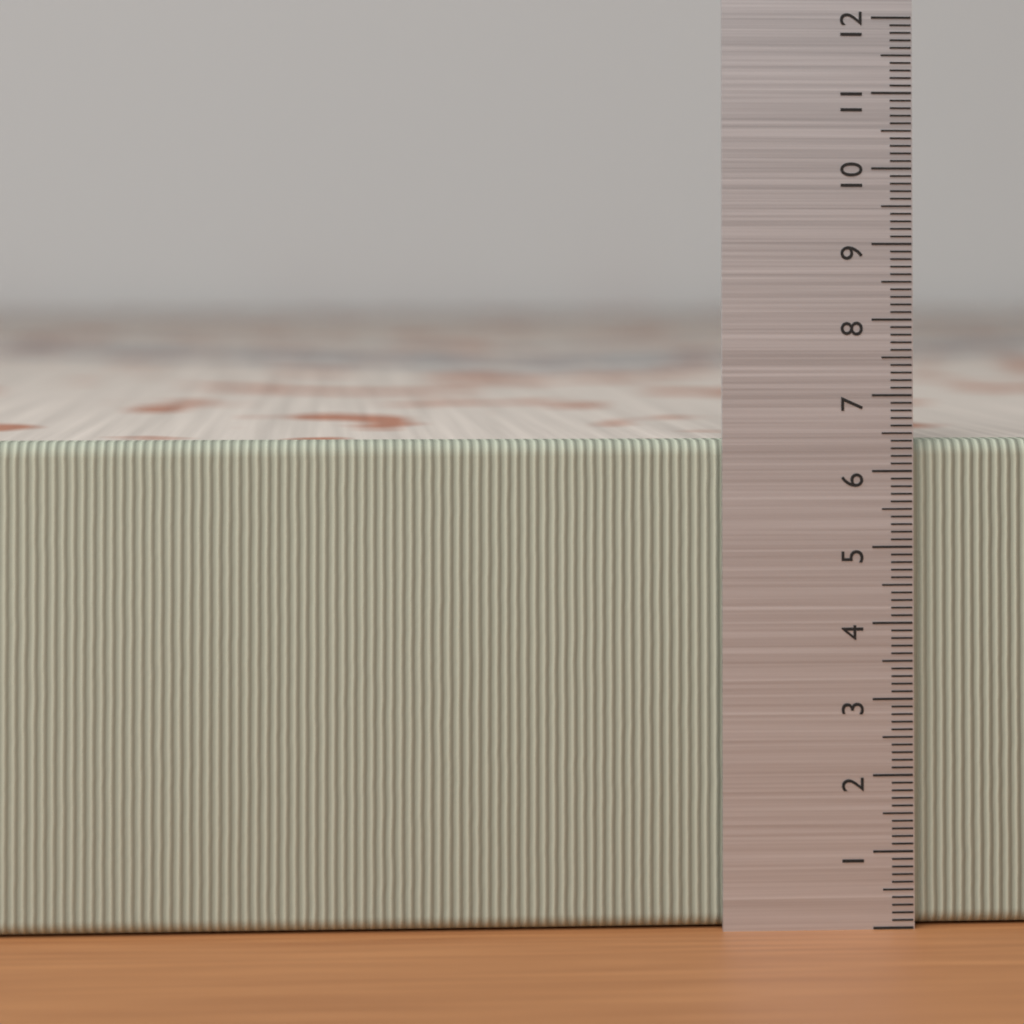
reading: 6.4 (no unit)
